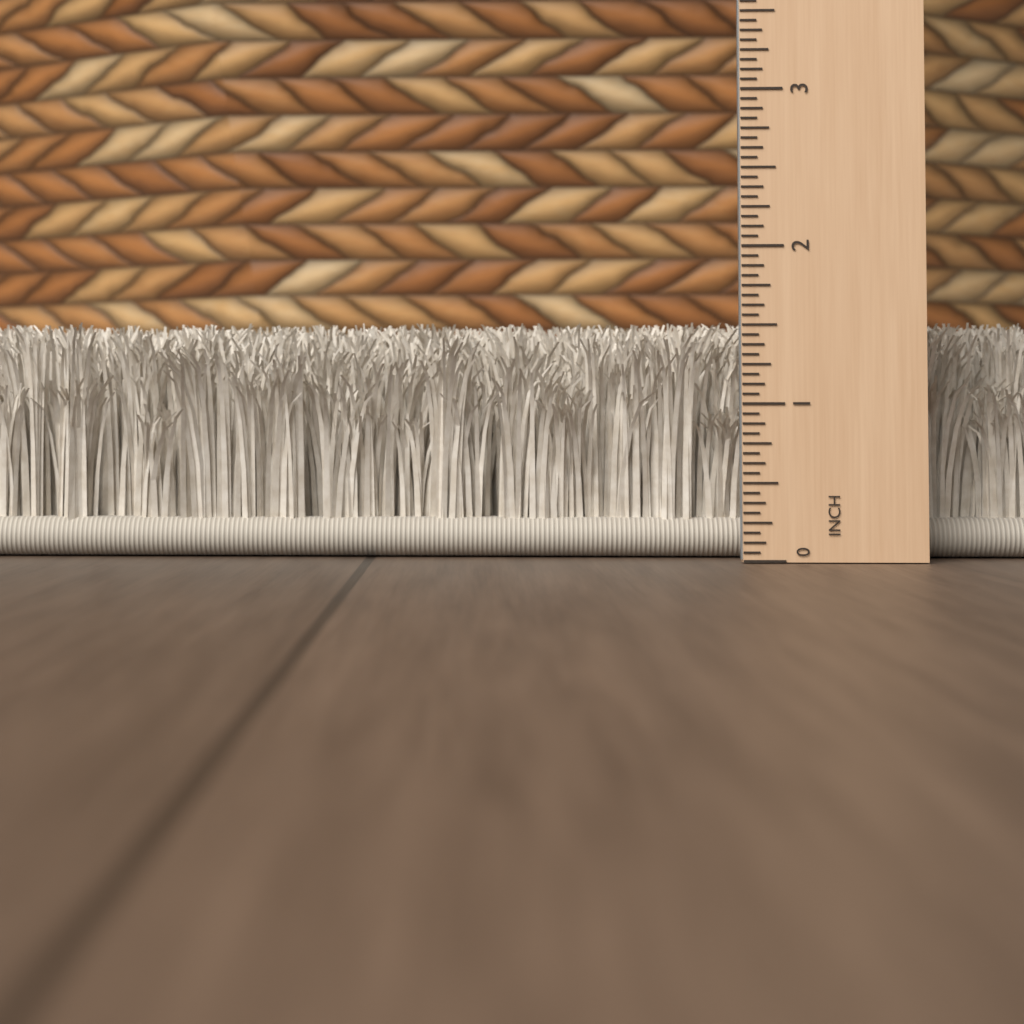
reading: 1.5625 in
